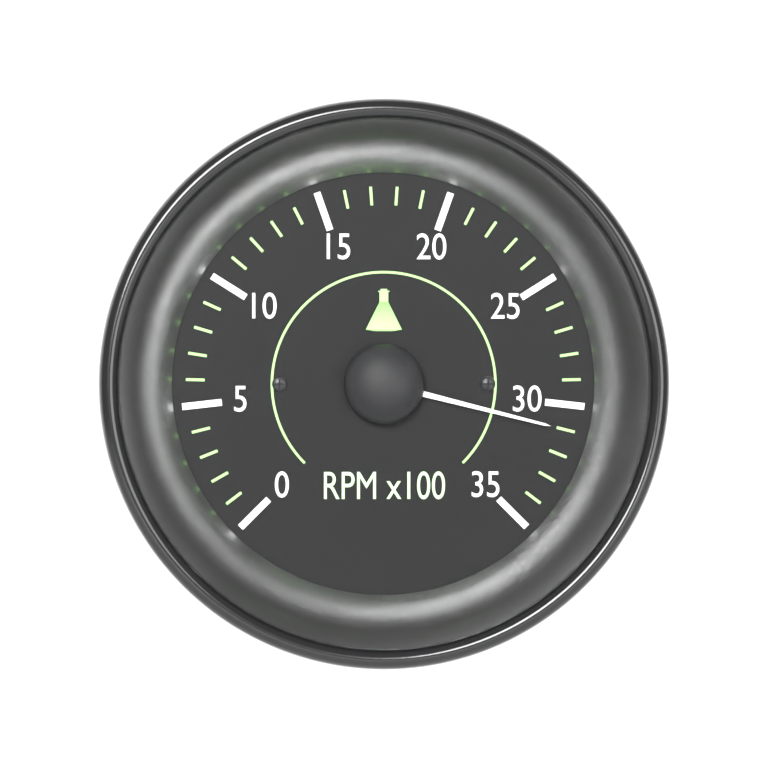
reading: 31 RPM x100
